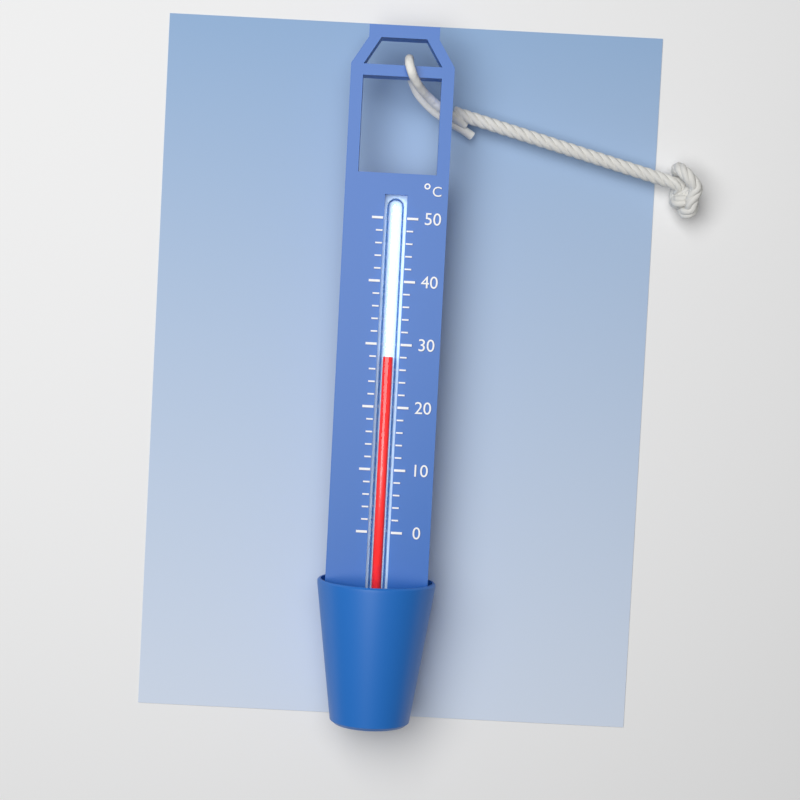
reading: 28 °C
